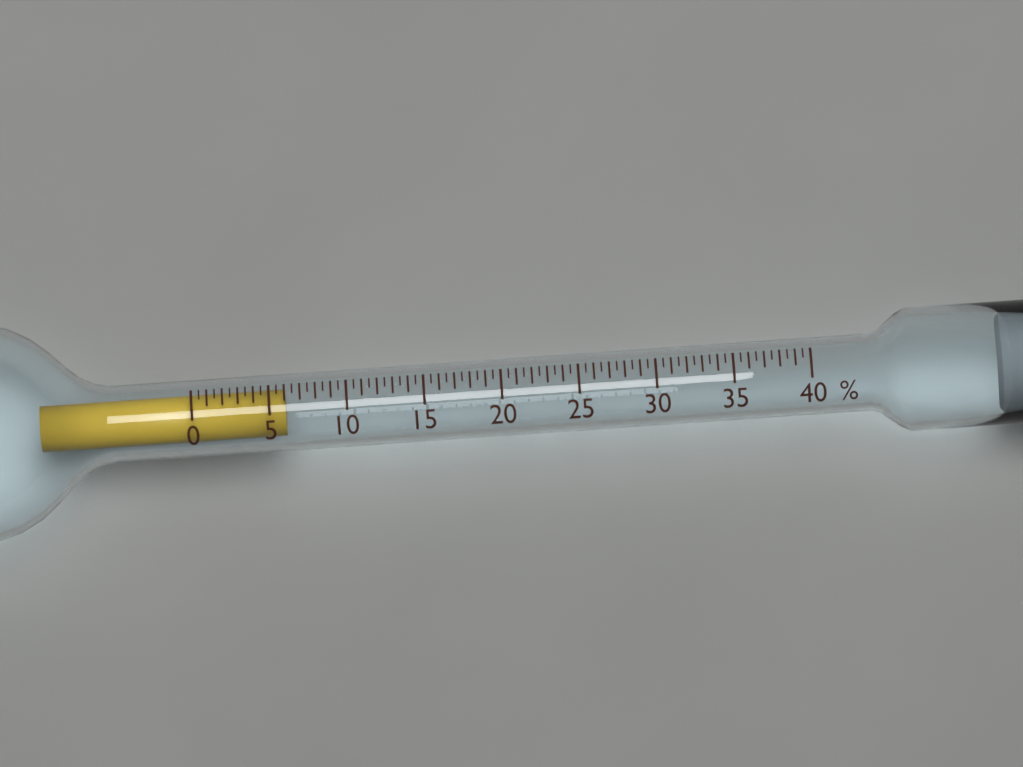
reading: 6.0 %
